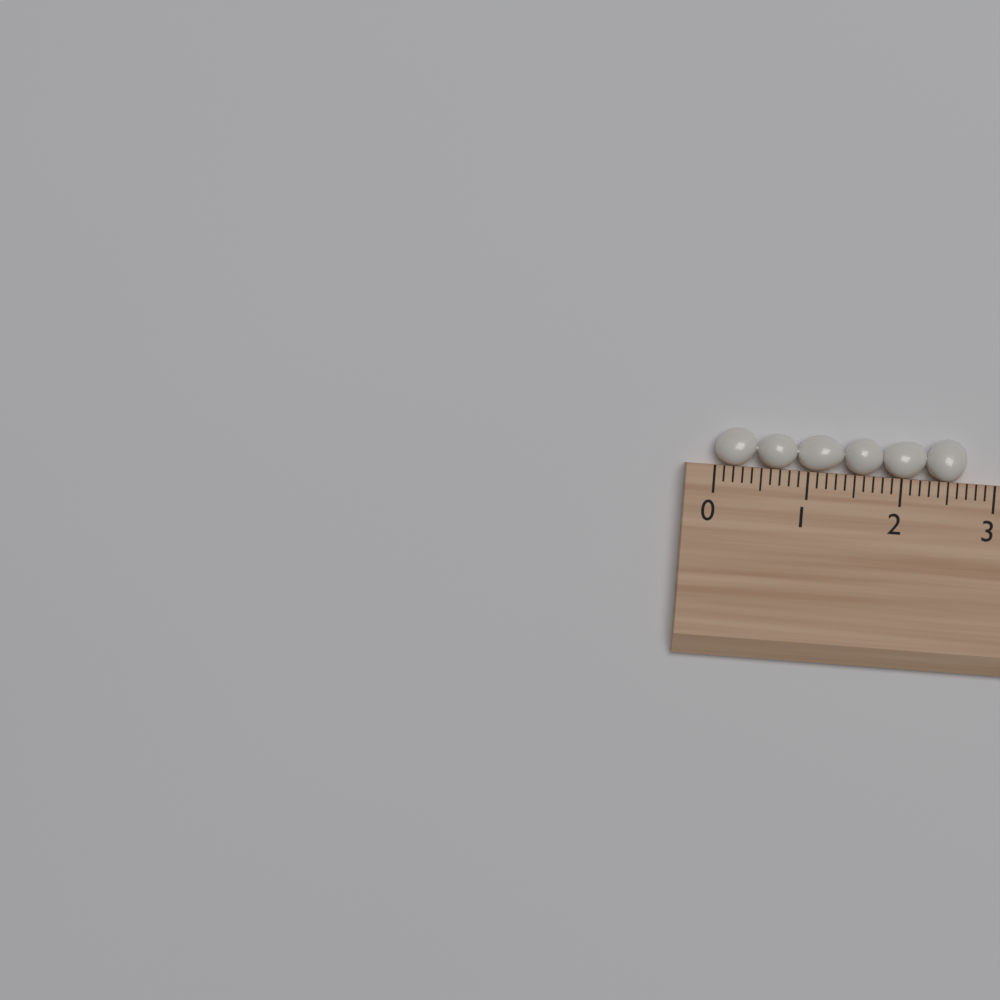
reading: 2.7 (no unit)
